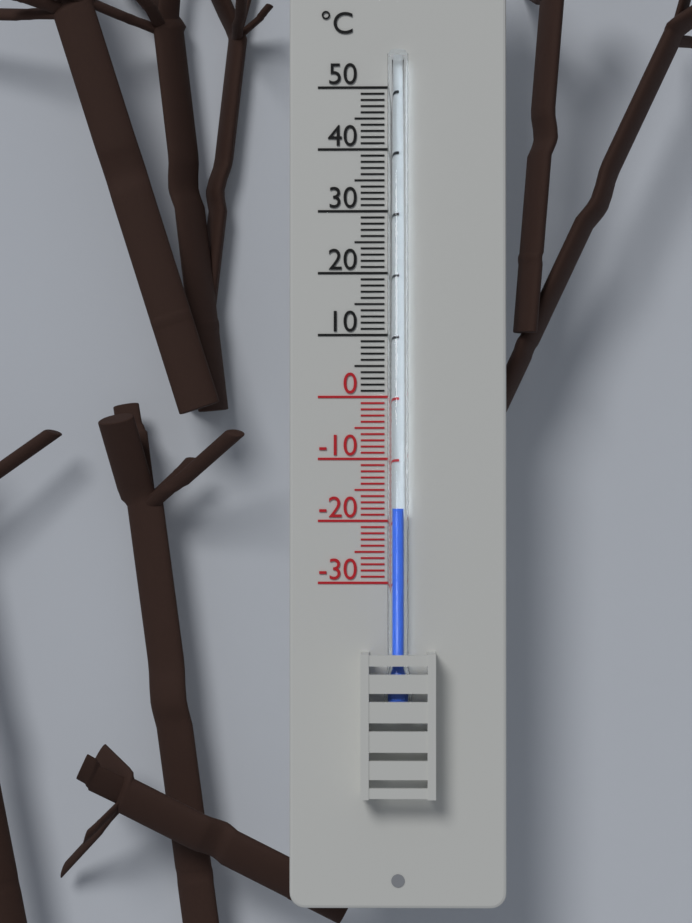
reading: -18 °C
